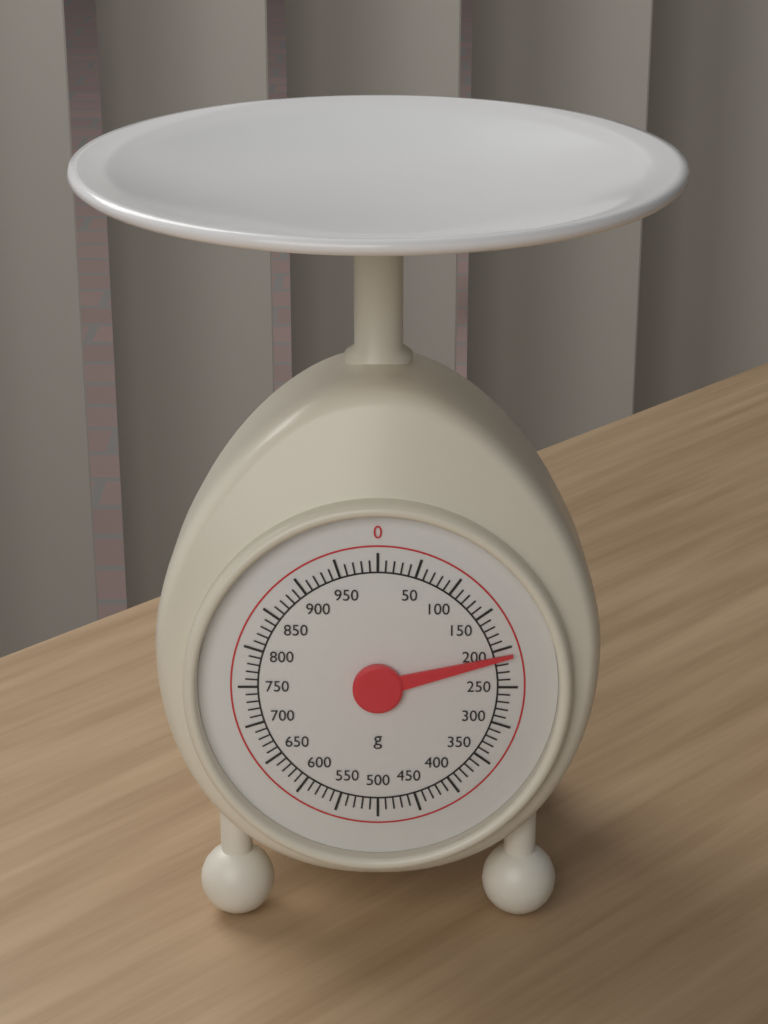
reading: 210 g
